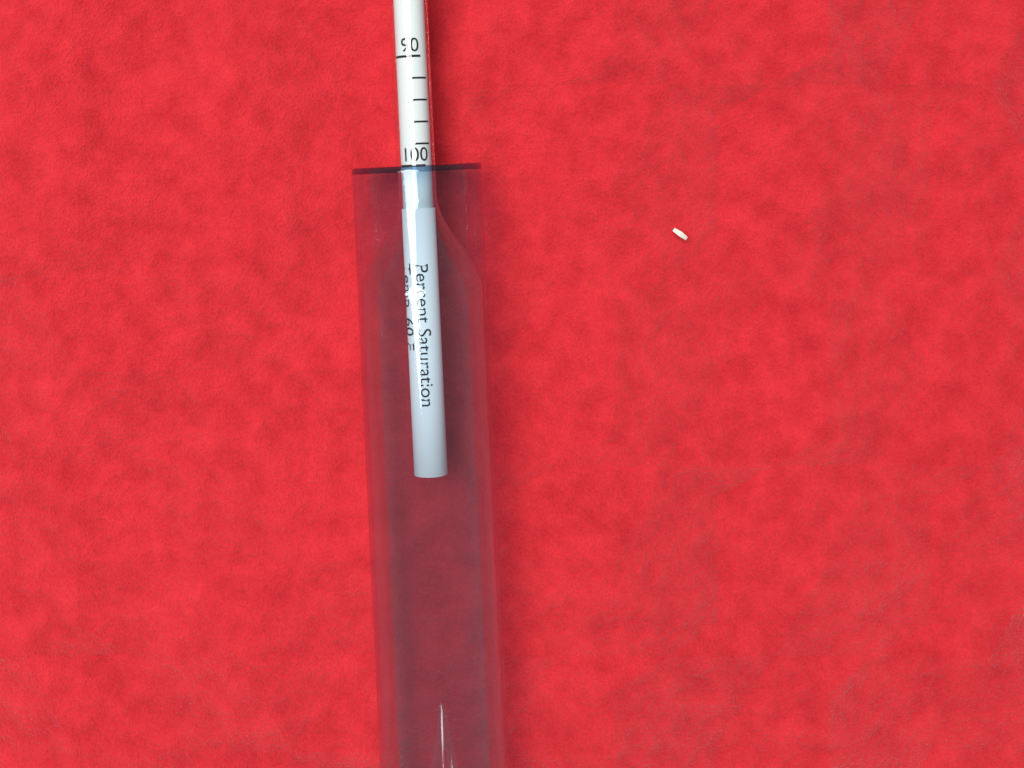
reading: 100 %
